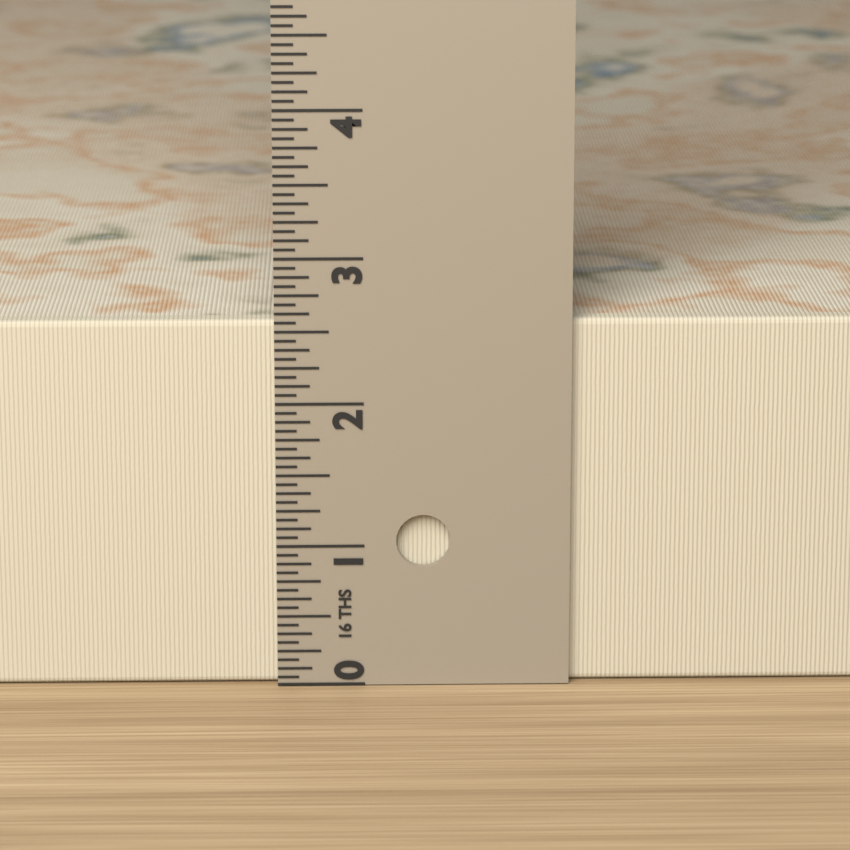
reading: 2.5625 in
